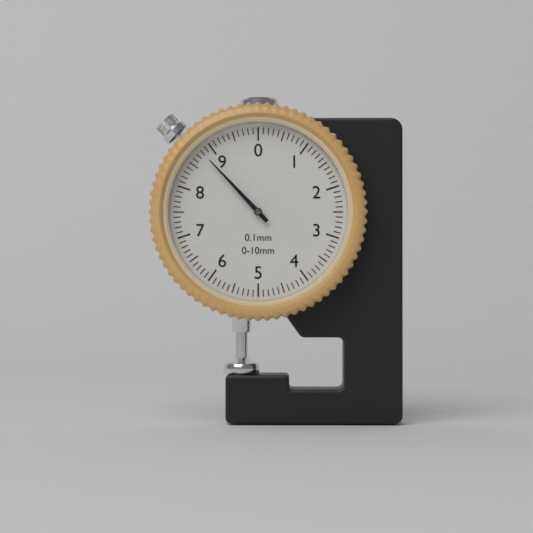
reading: 8.8 mm
